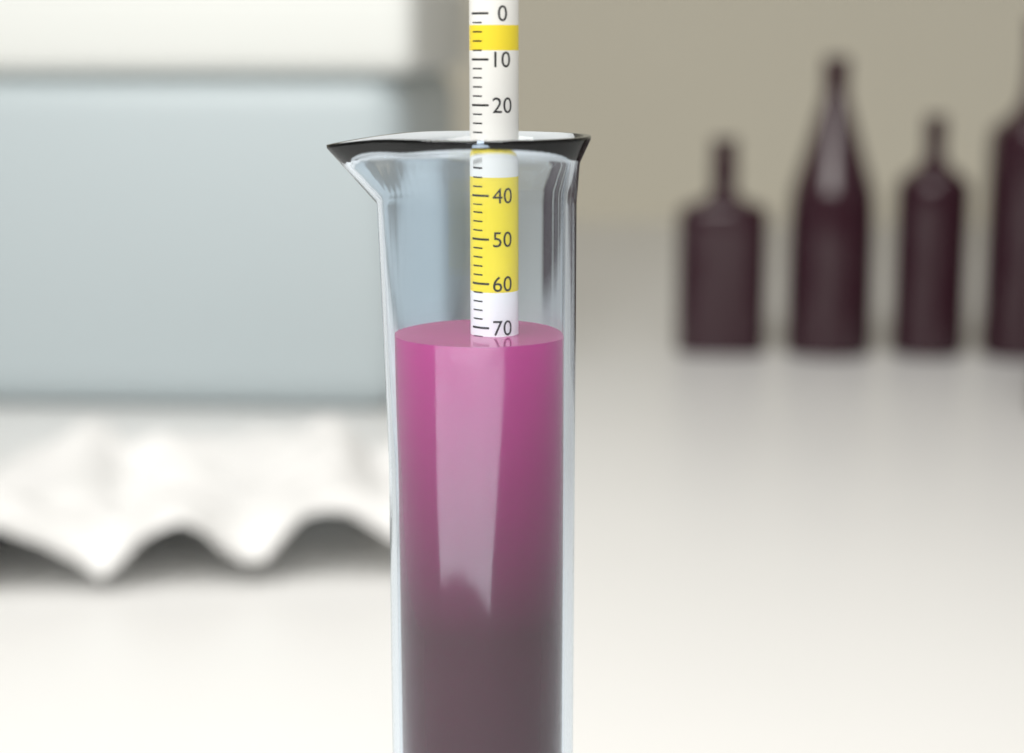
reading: 72 (no unit)
